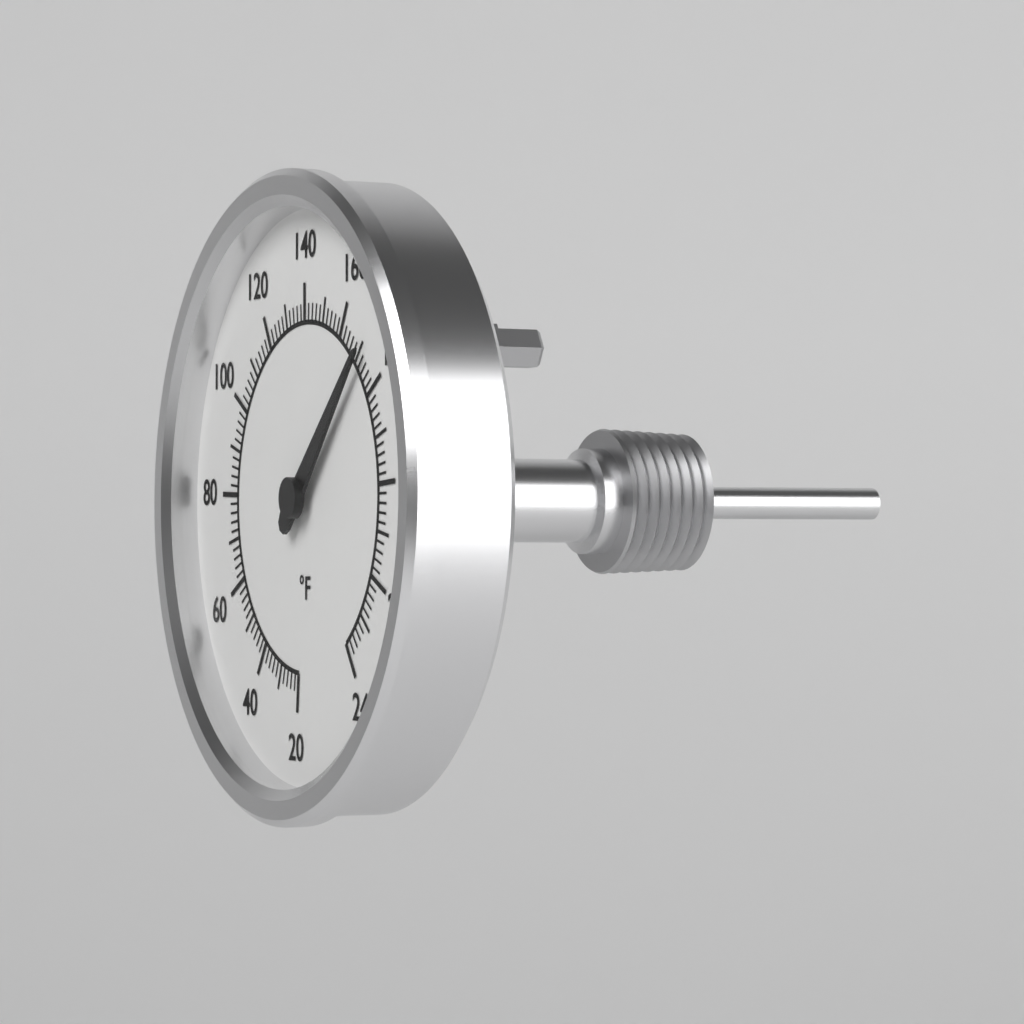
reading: 172 °F
